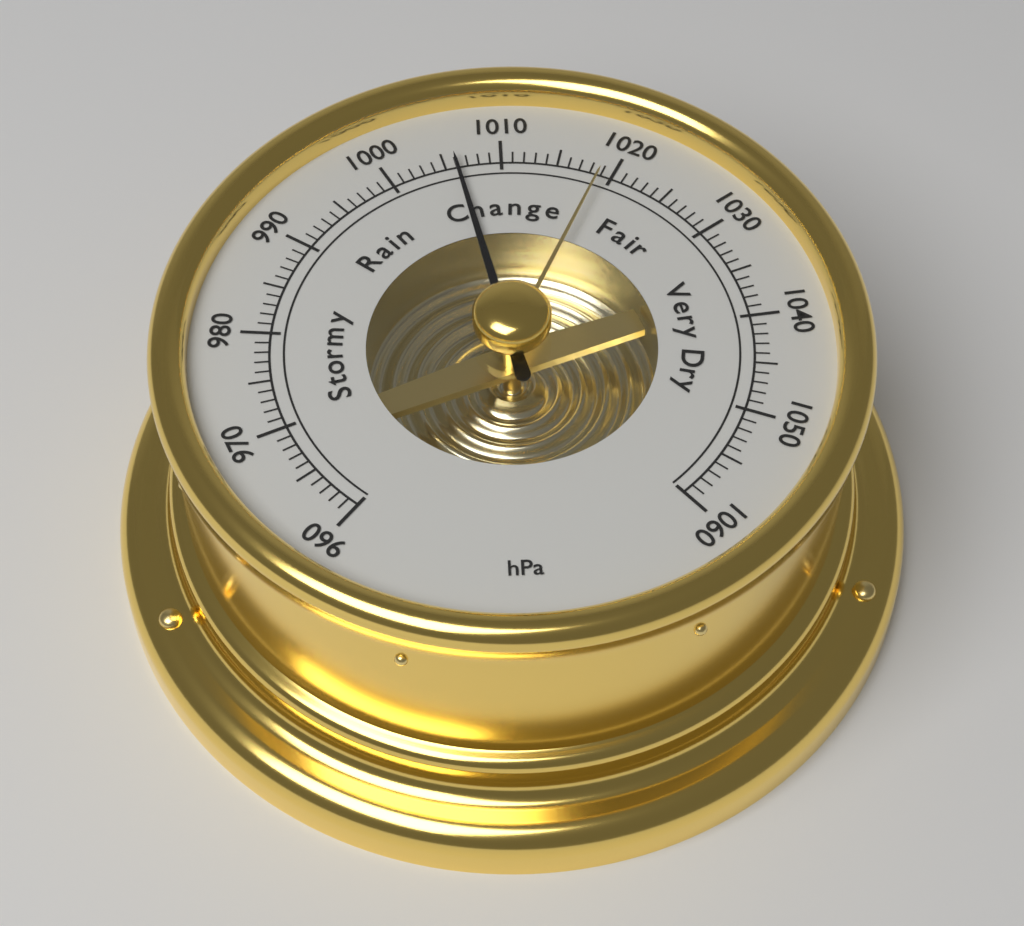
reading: 1006 hPa
